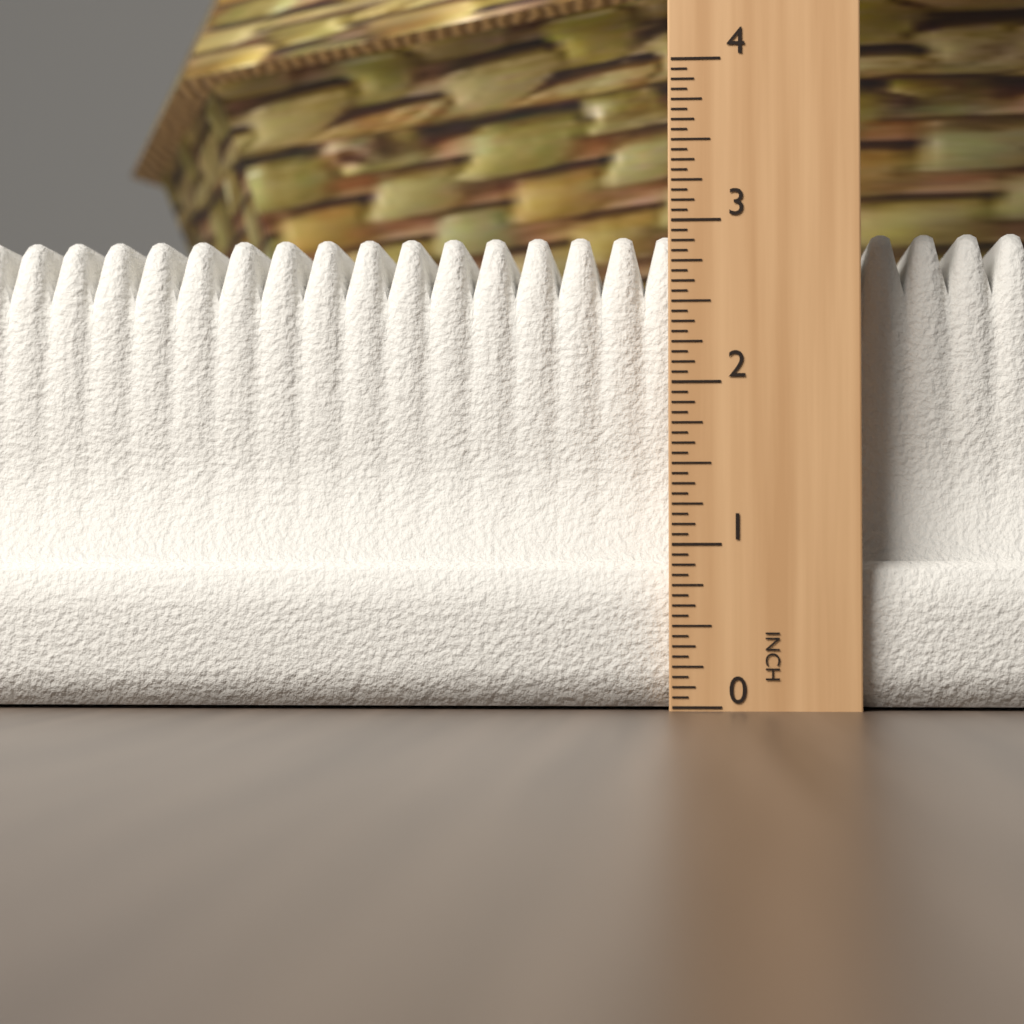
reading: 3.0000 in
